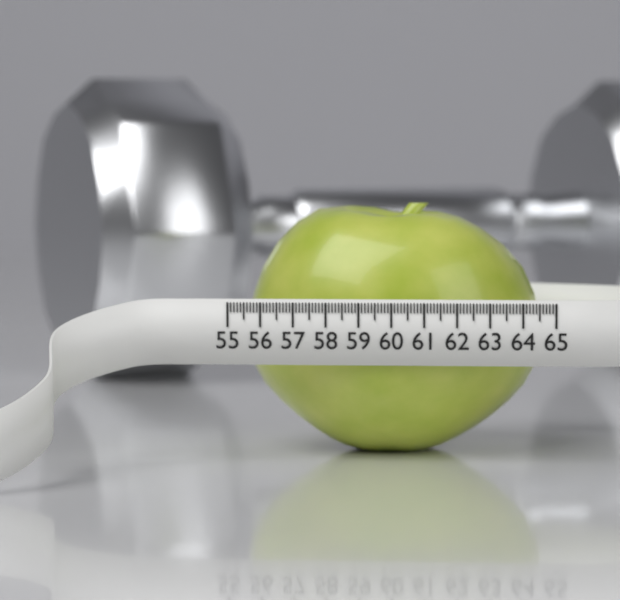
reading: 64.3 (no unit)
